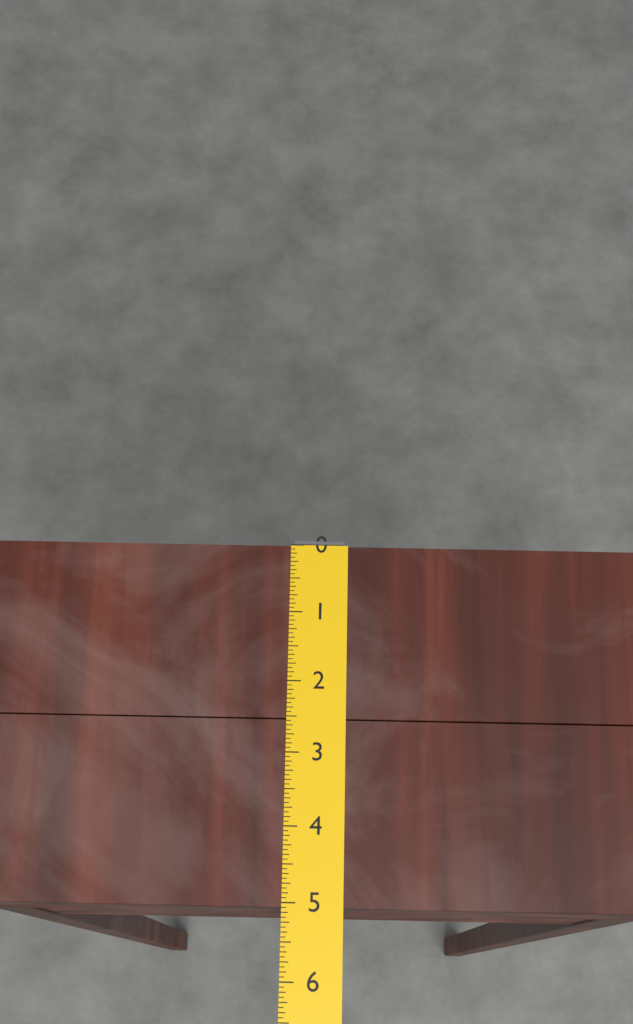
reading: 5.0625 (no unit)
